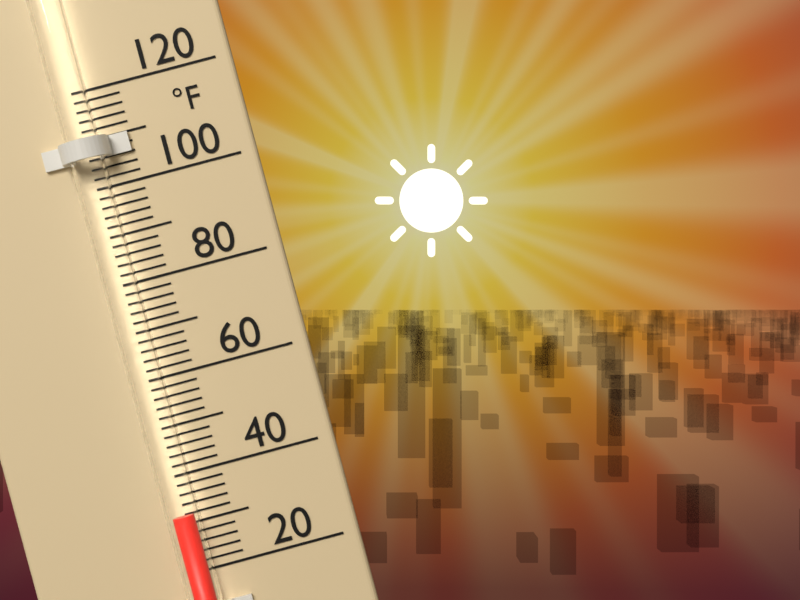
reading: 32 °F
